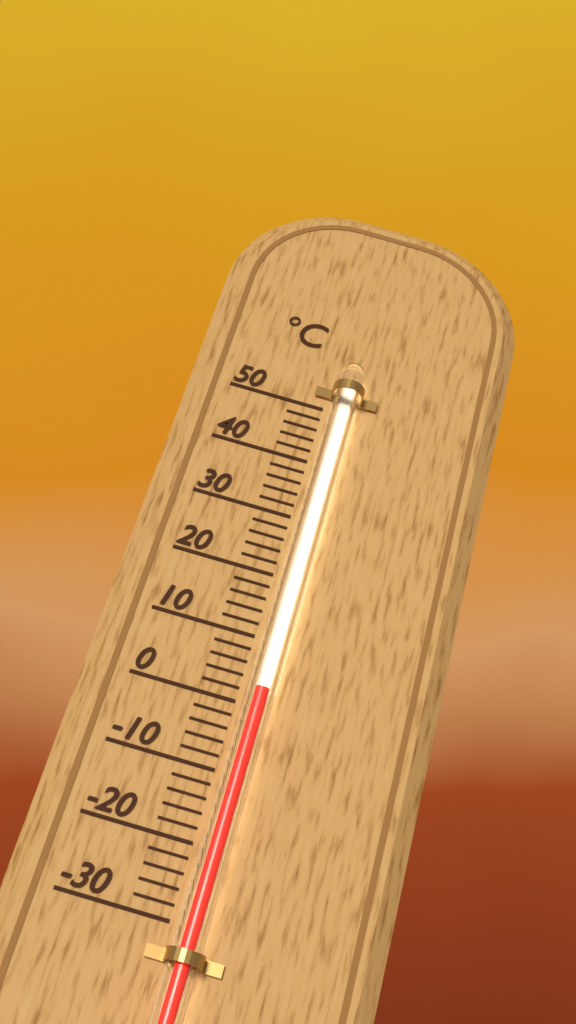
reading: 2 °C
